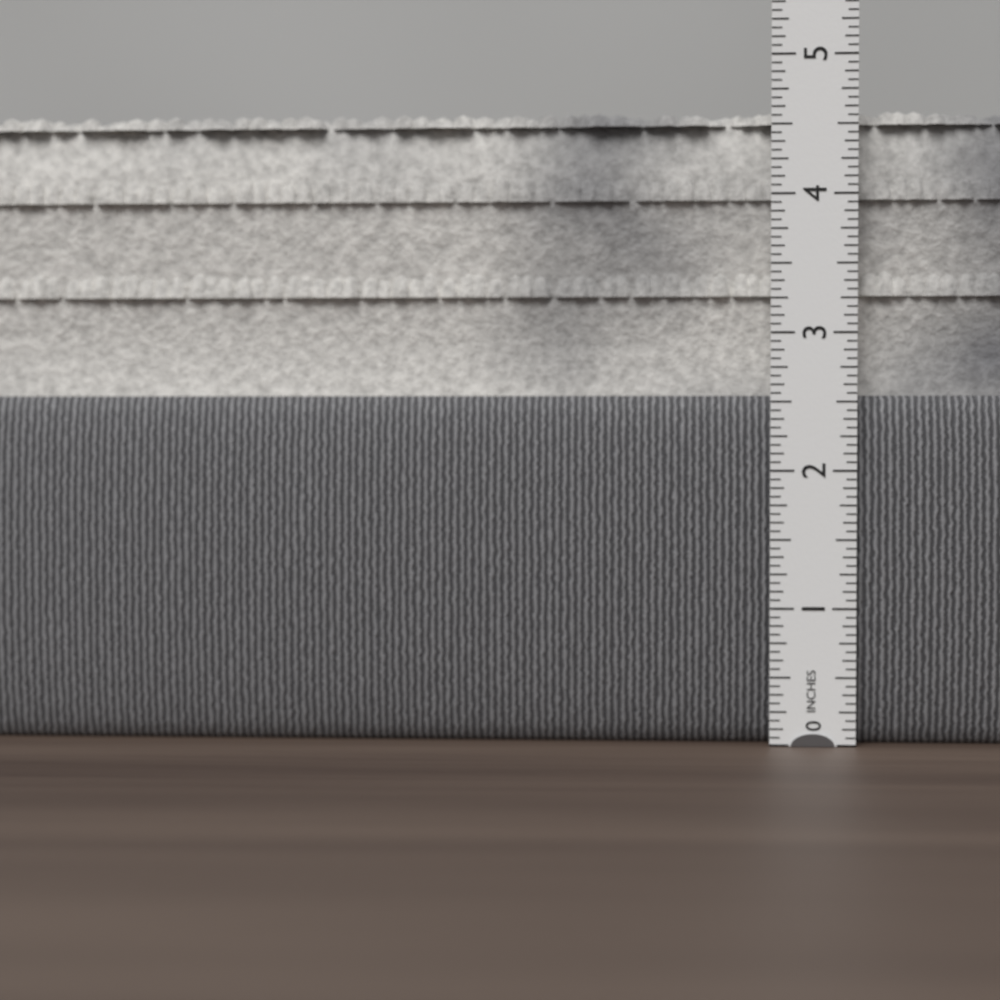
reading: 4.6250 in
